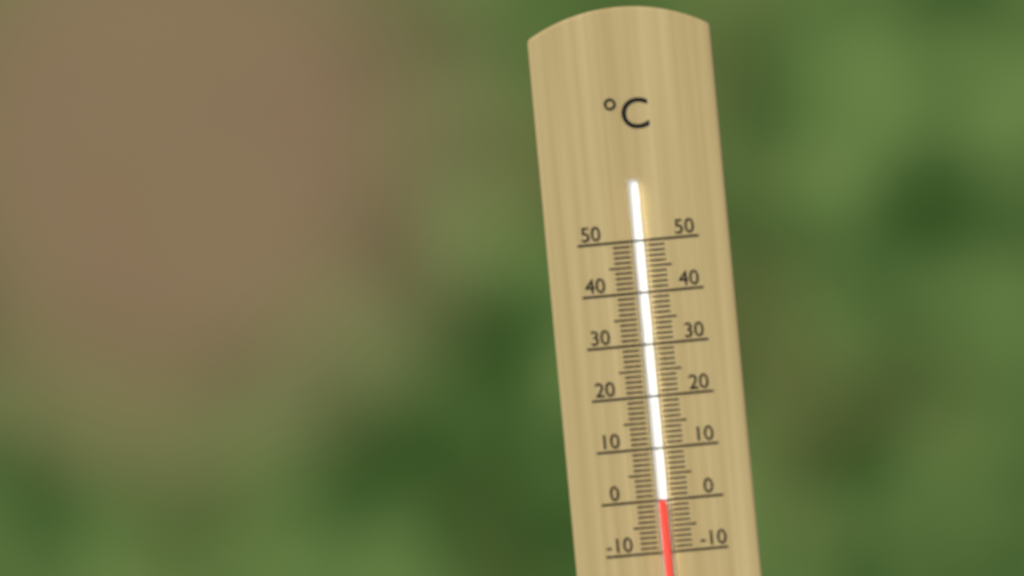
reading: 0 °C
